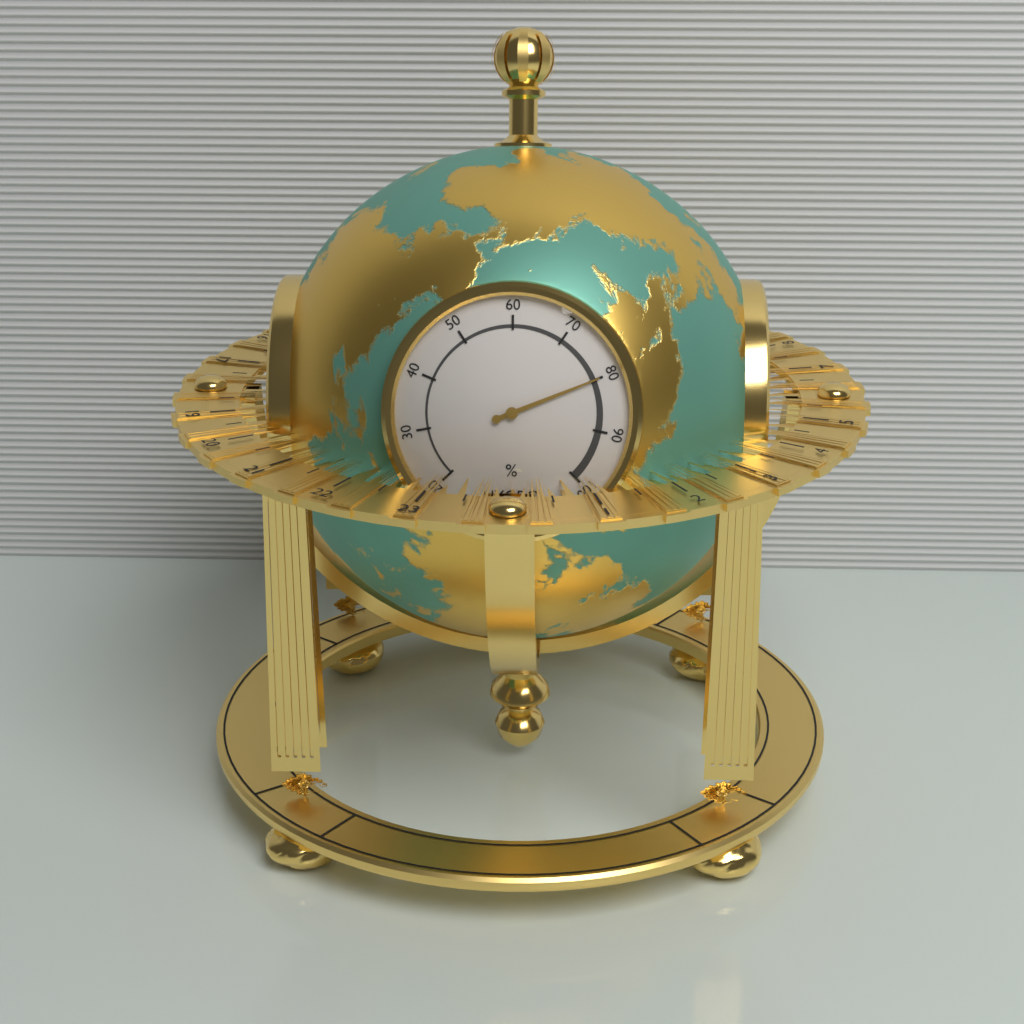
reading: 80 %
